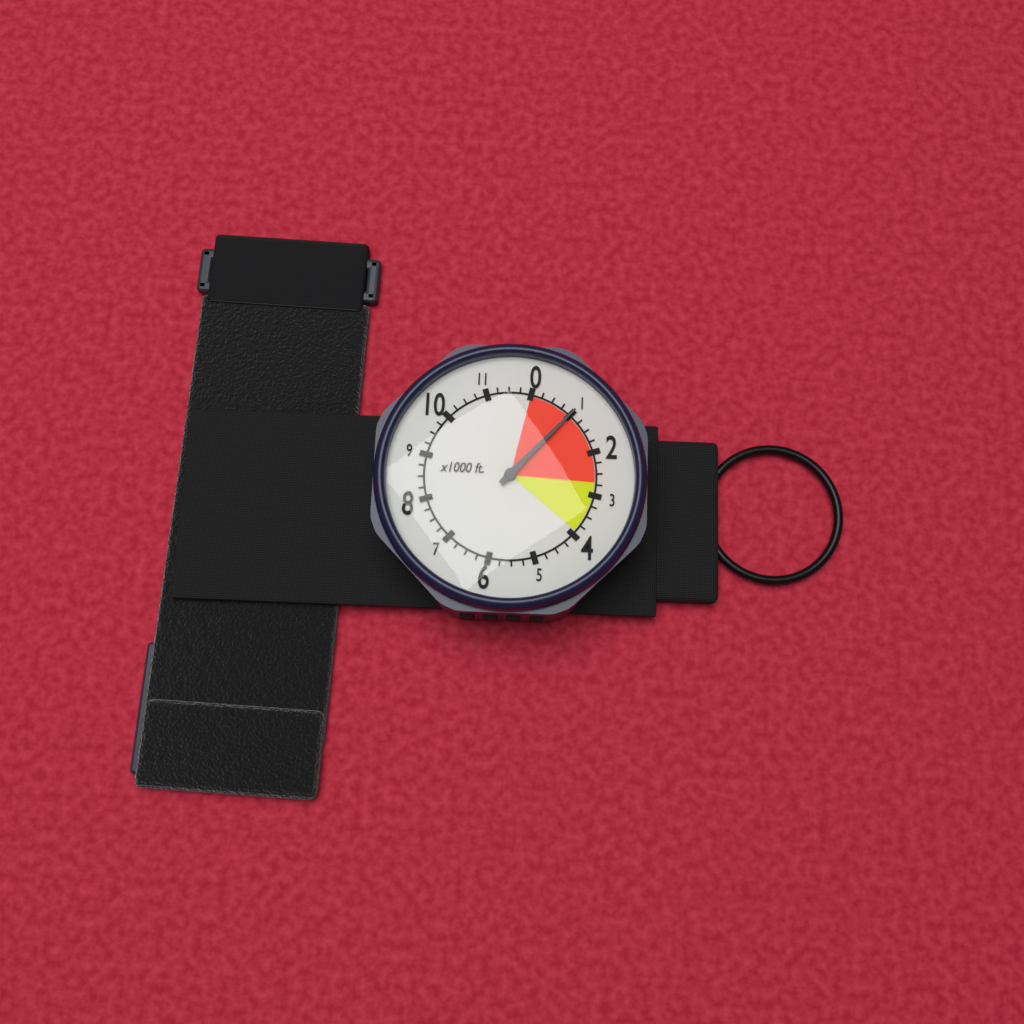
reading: 1000 ft
